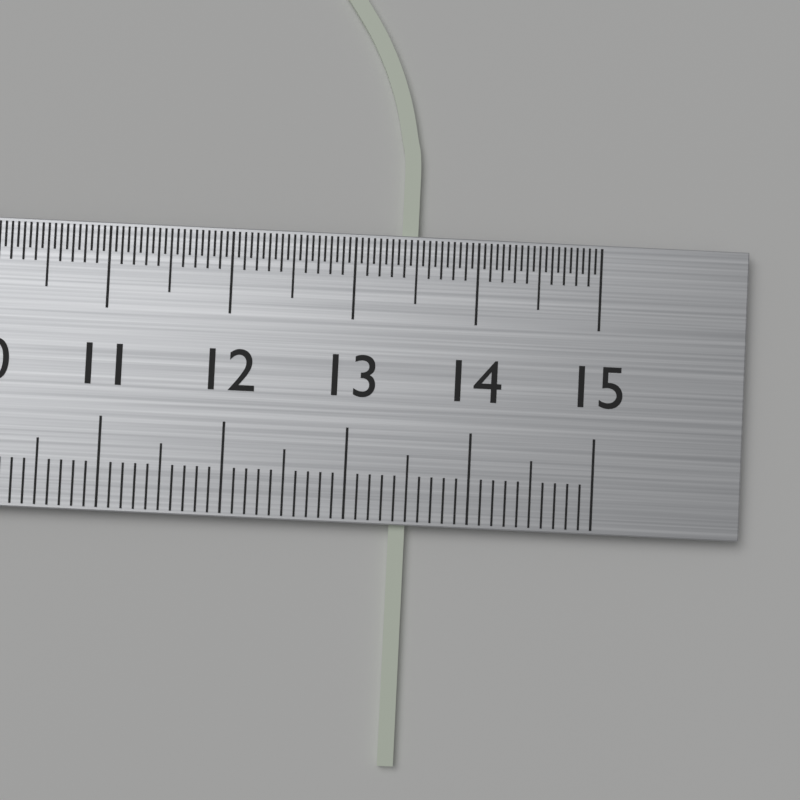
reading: 13.5 cm
